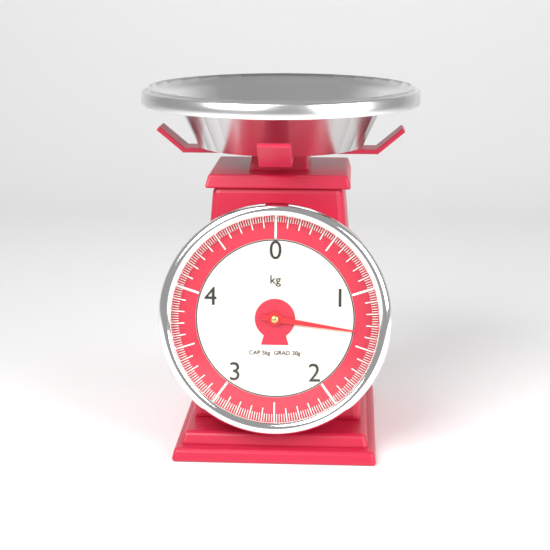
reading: 1.36 kg
